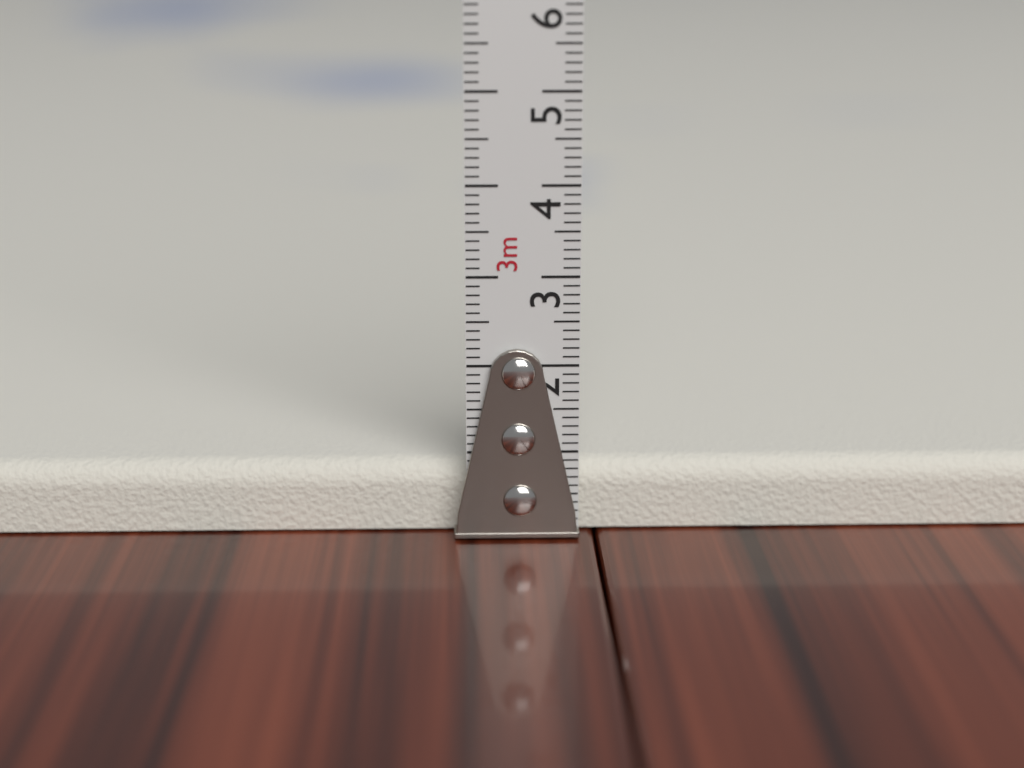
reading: 0.8 cm
